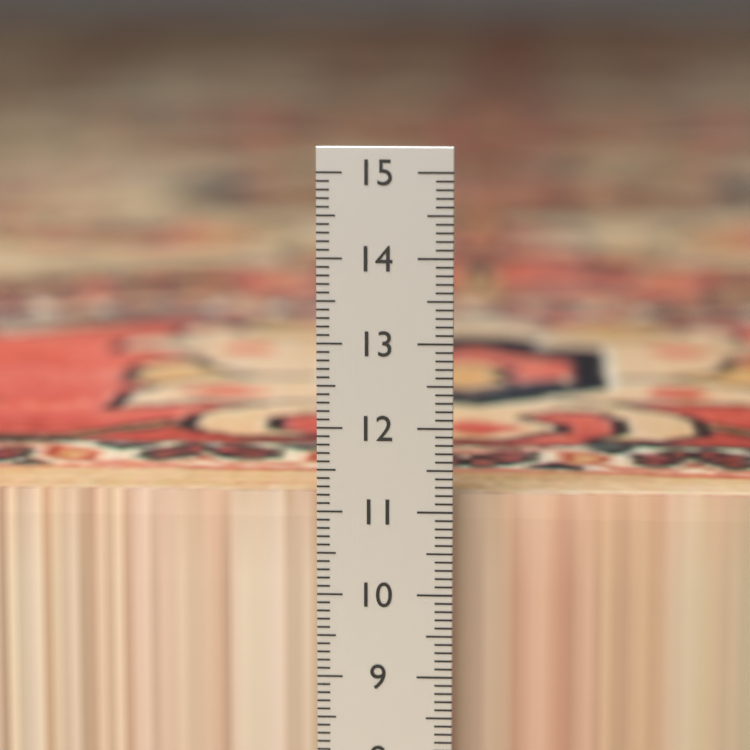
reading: 11.1 cm
